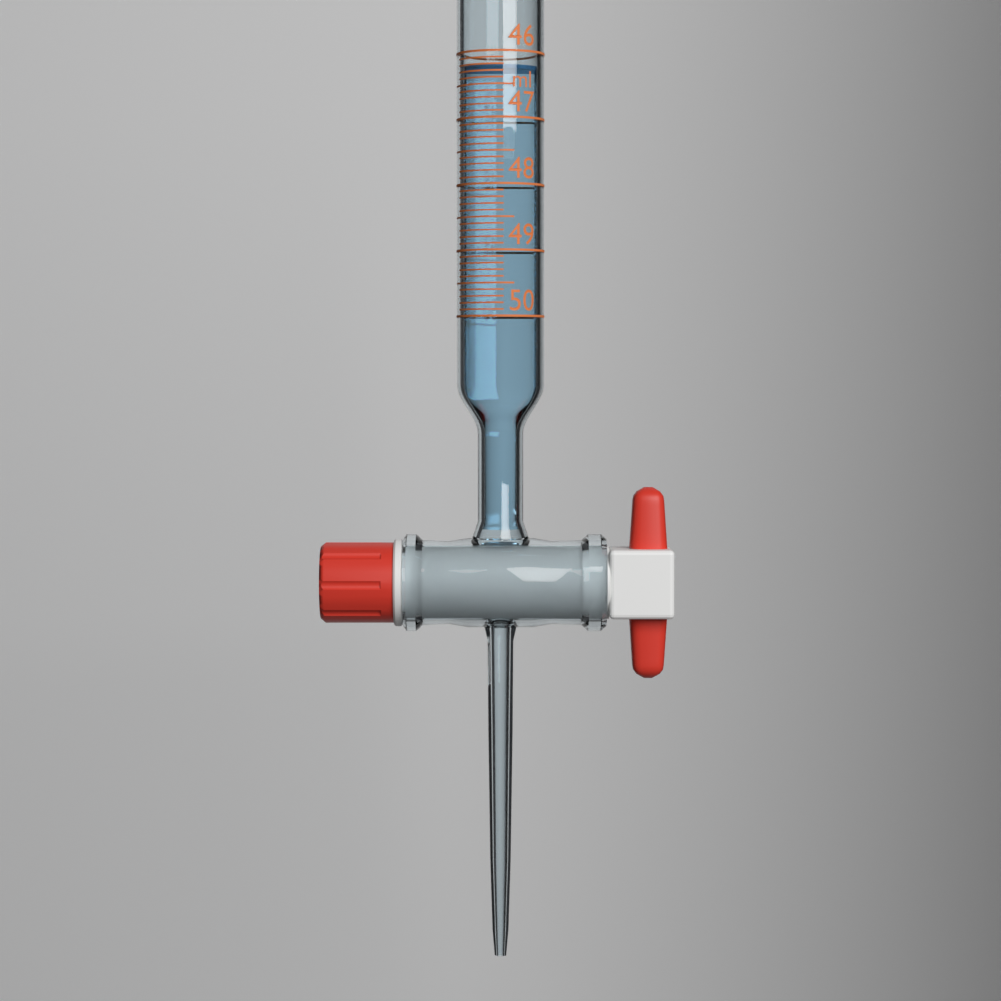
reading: 46.2 ml
